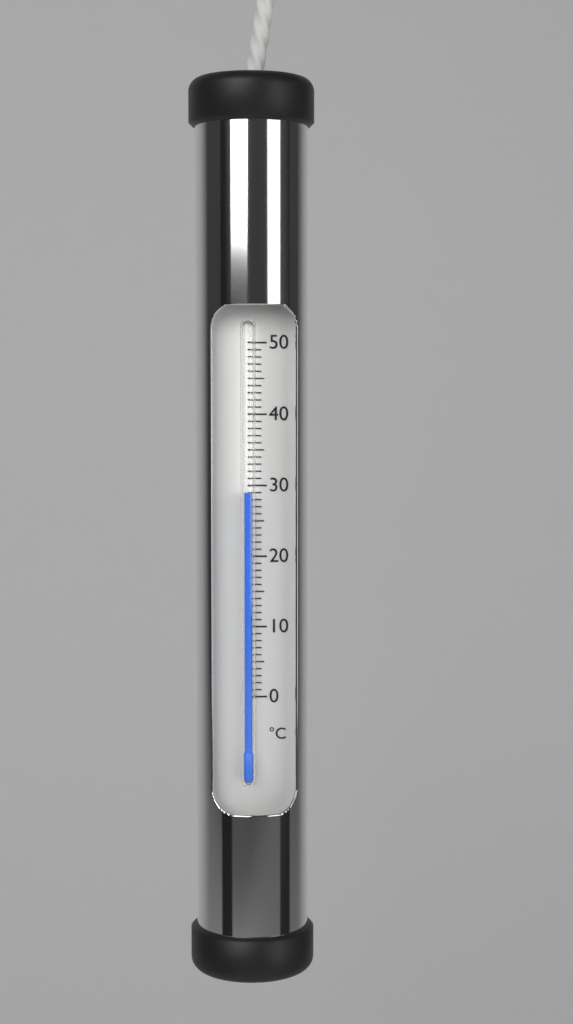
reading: 29 °C
